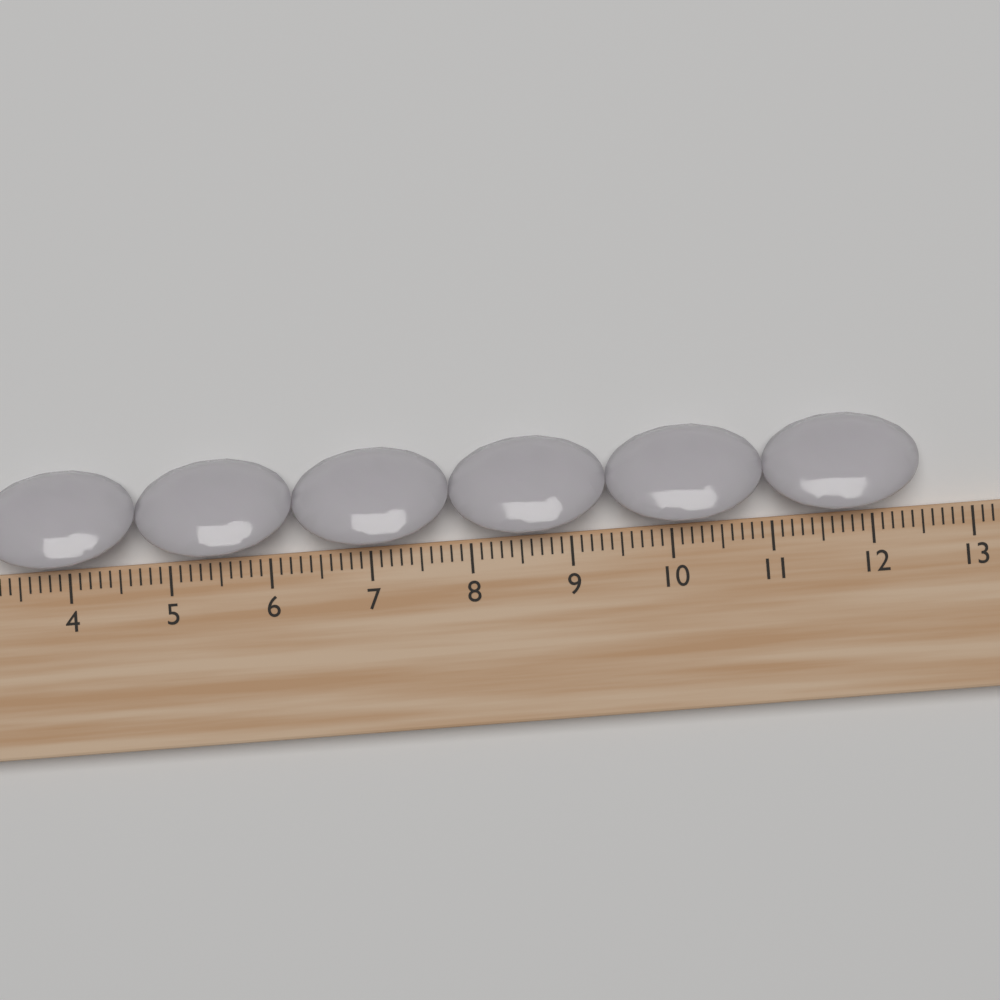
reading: 12.5 cm
